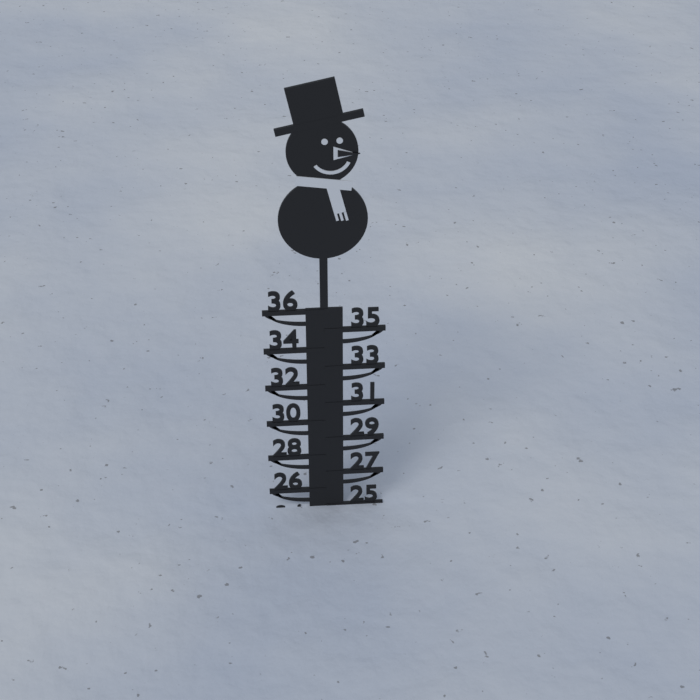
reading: 25 (no unit)
